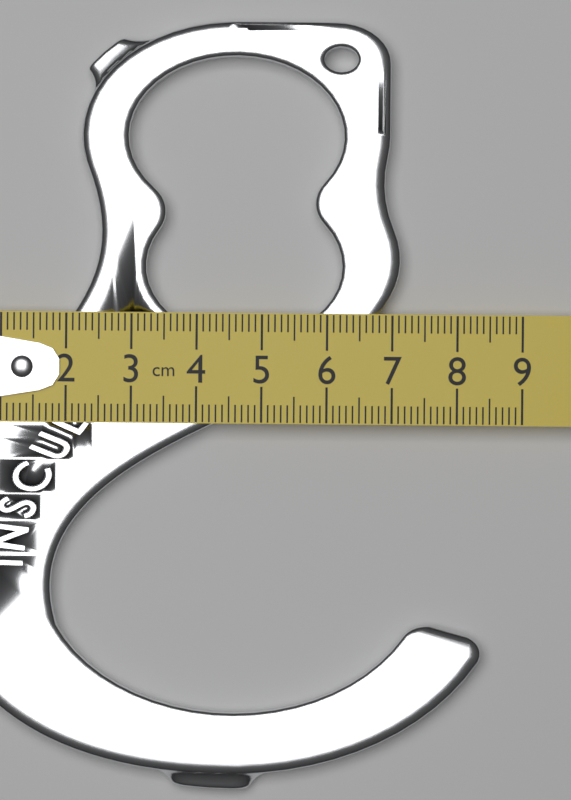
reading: 8.4 cm
